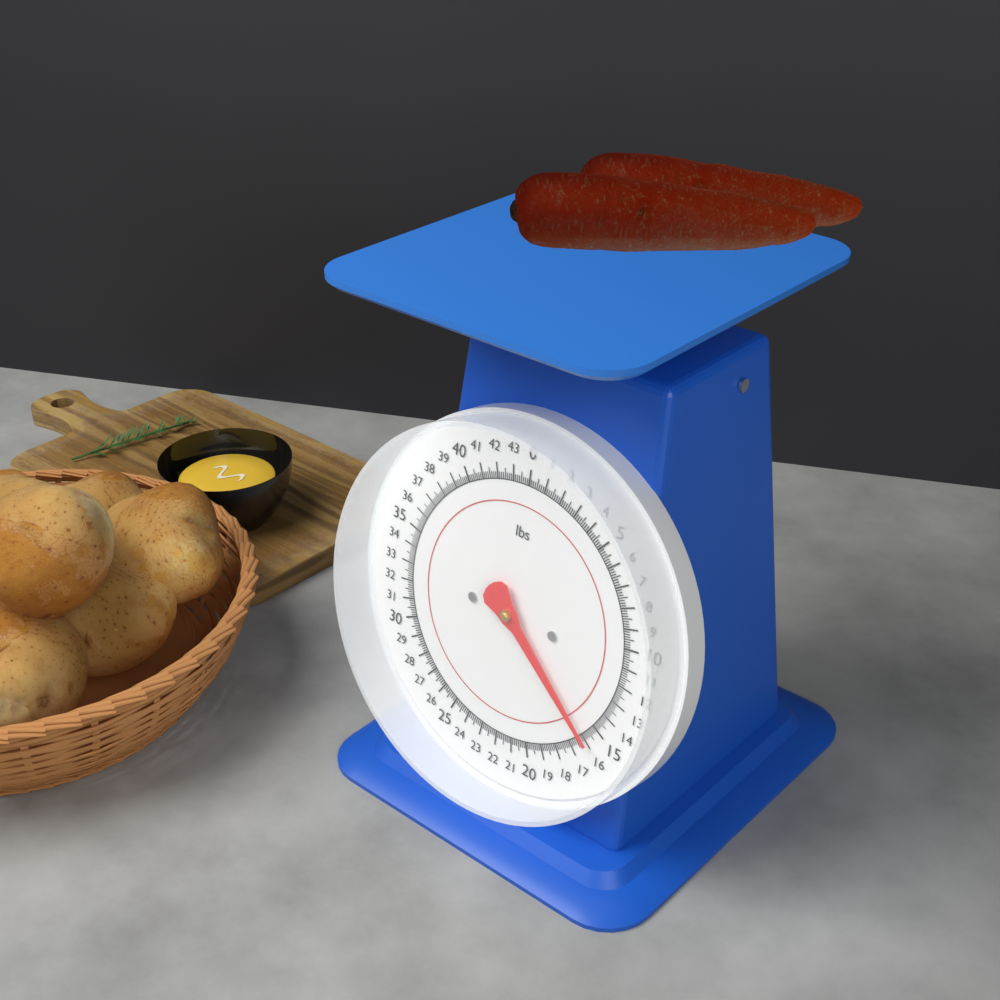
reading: 16.000 lbs
